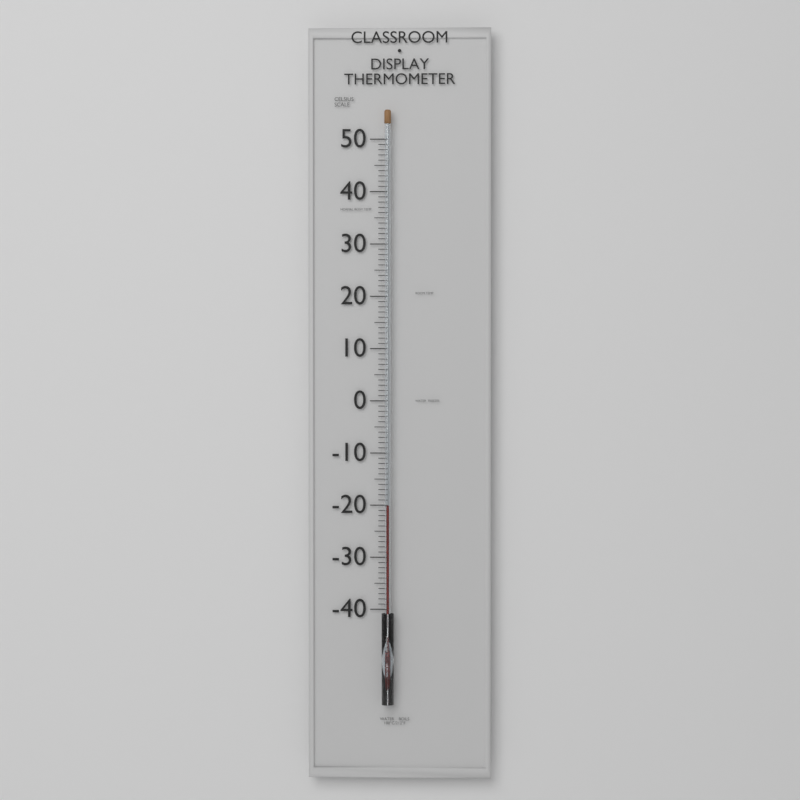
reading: -20 °C
